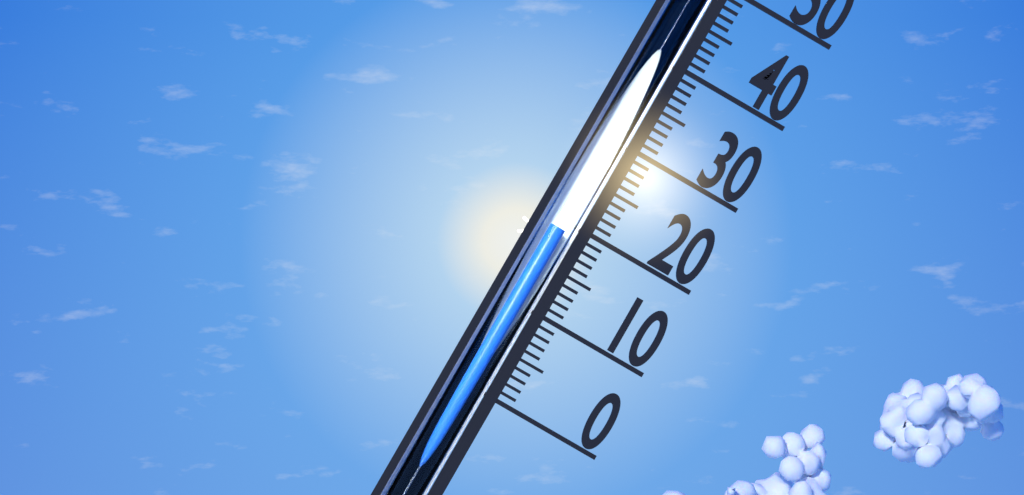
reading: 19 (no unit)
